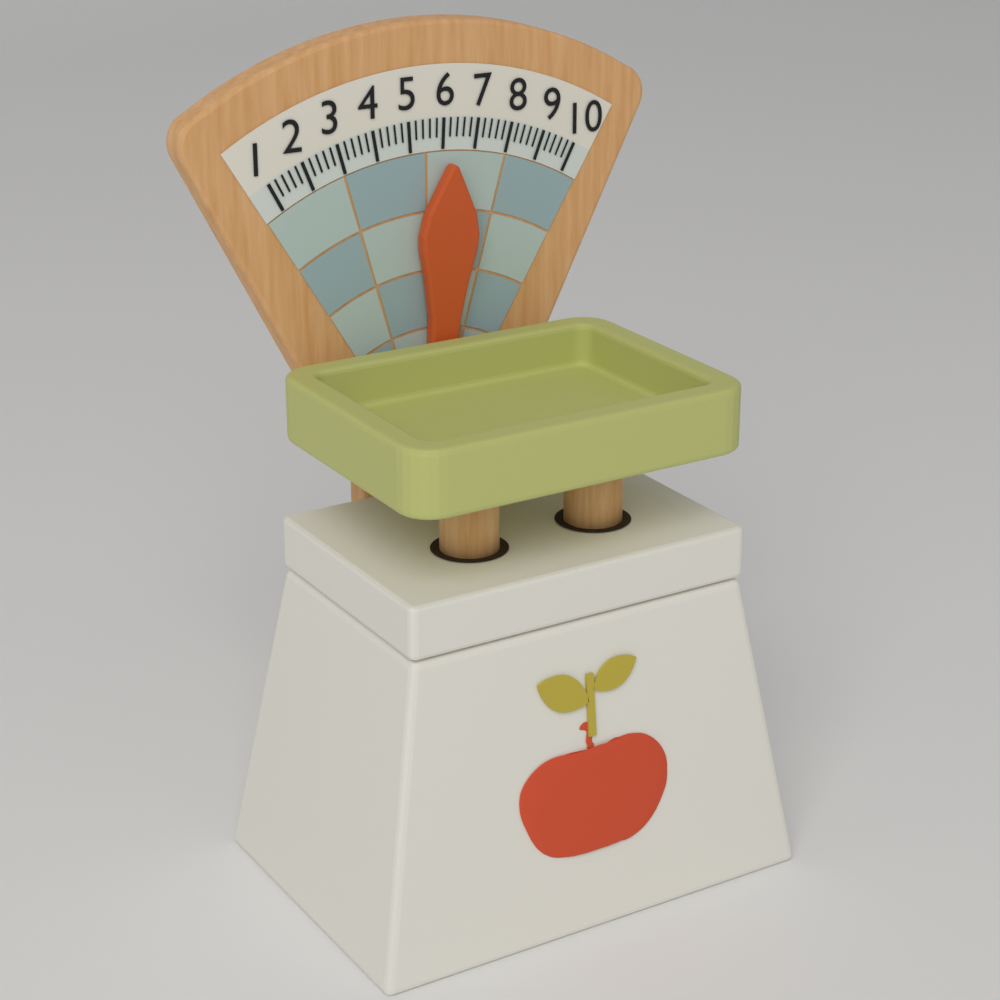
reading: 6.2 (no unit)
